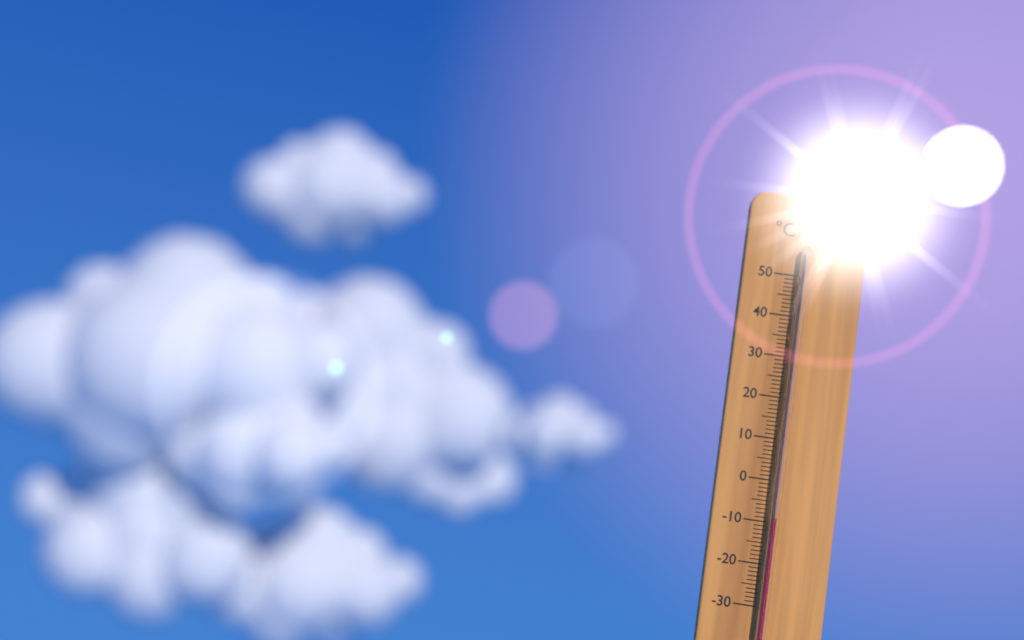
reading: -9 °C
